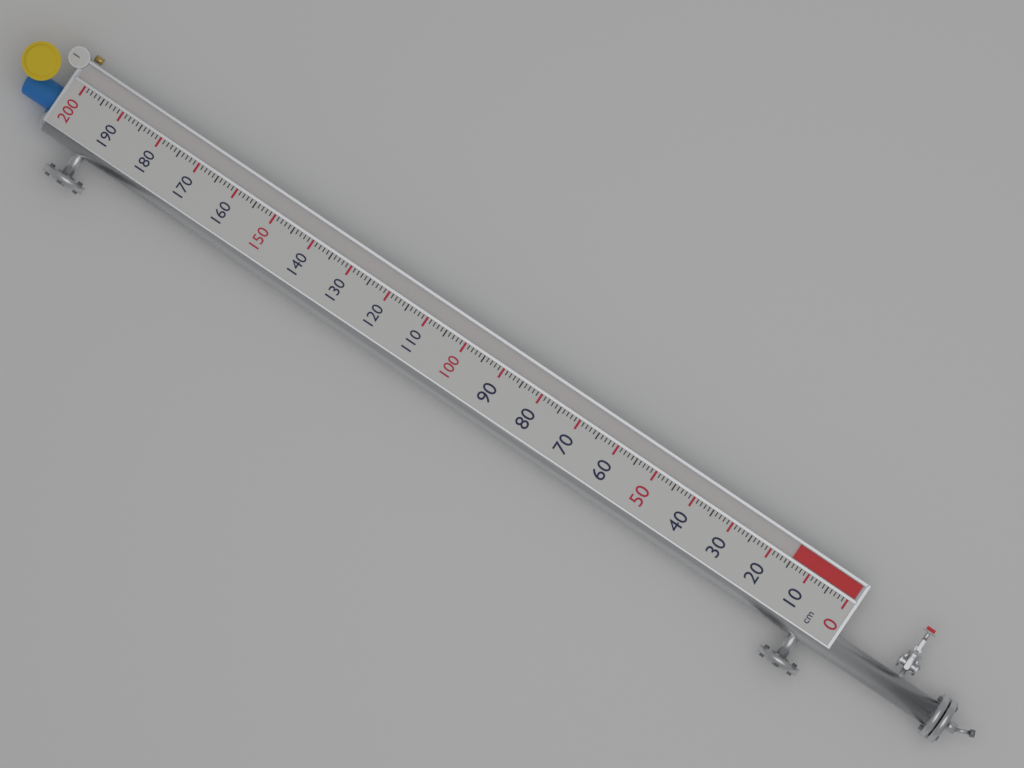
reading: 15 cm
